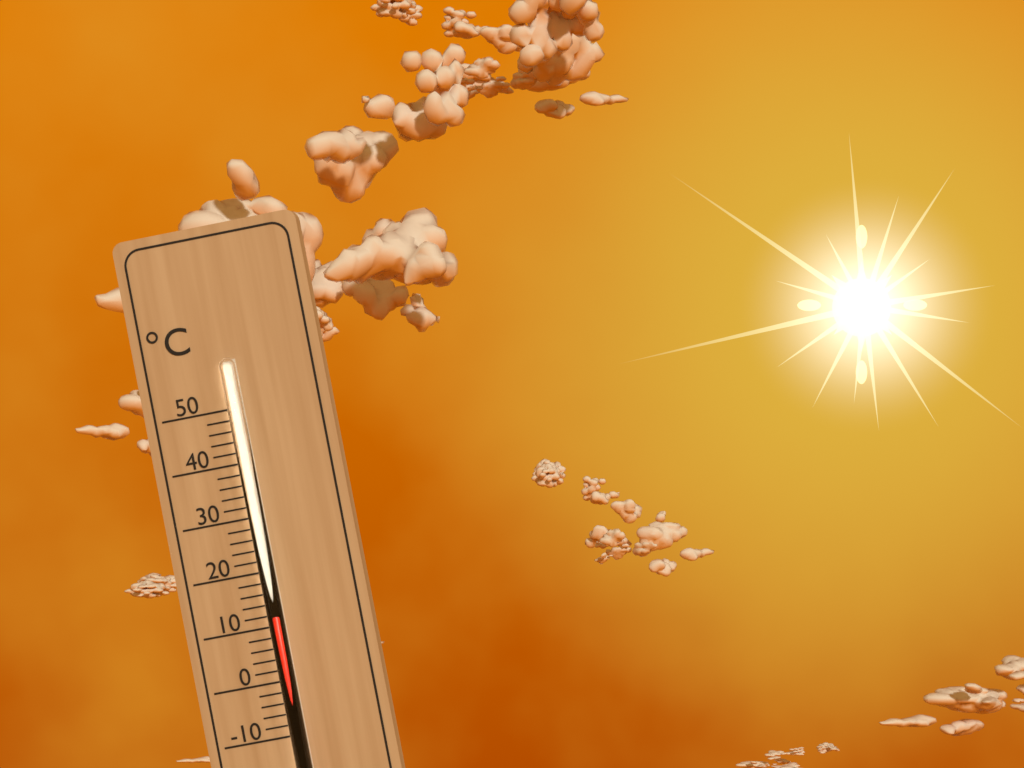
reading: 12 °C
